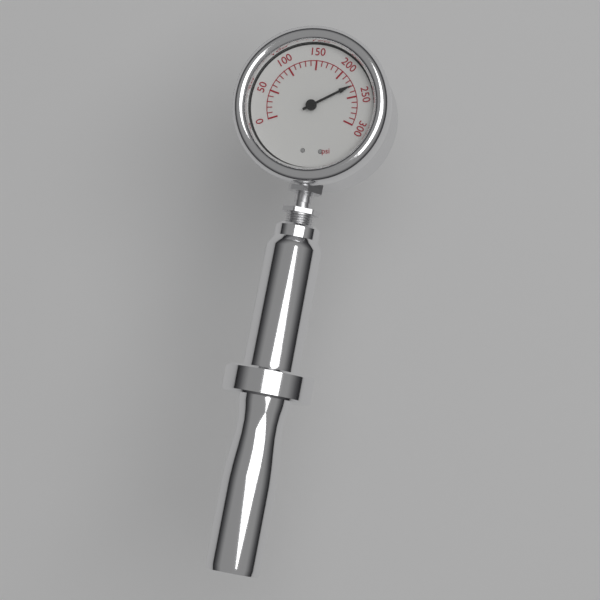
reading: 230 psi
